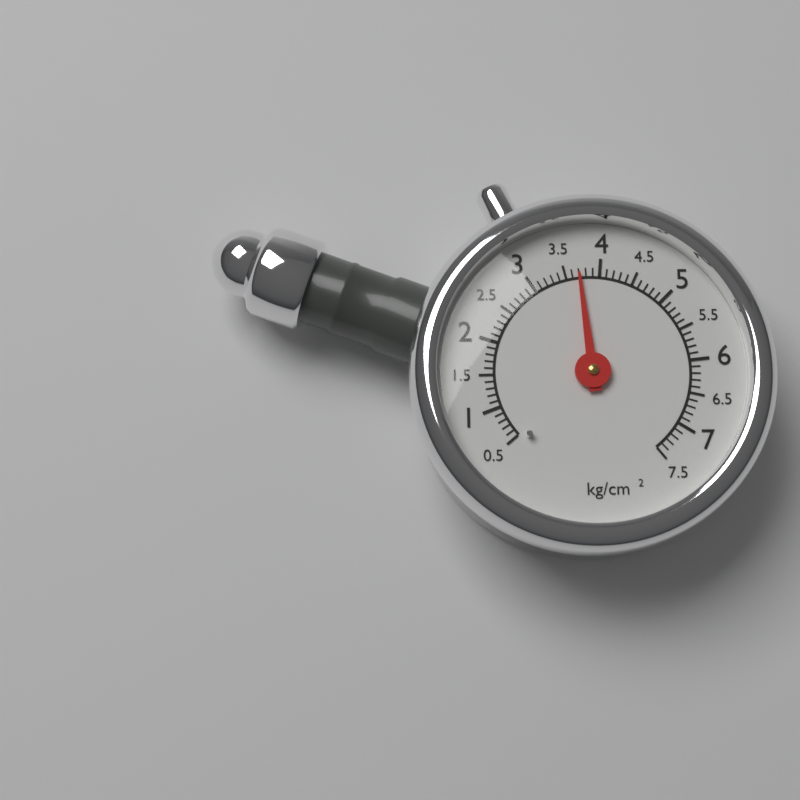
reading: 3.7 kg/cm²
